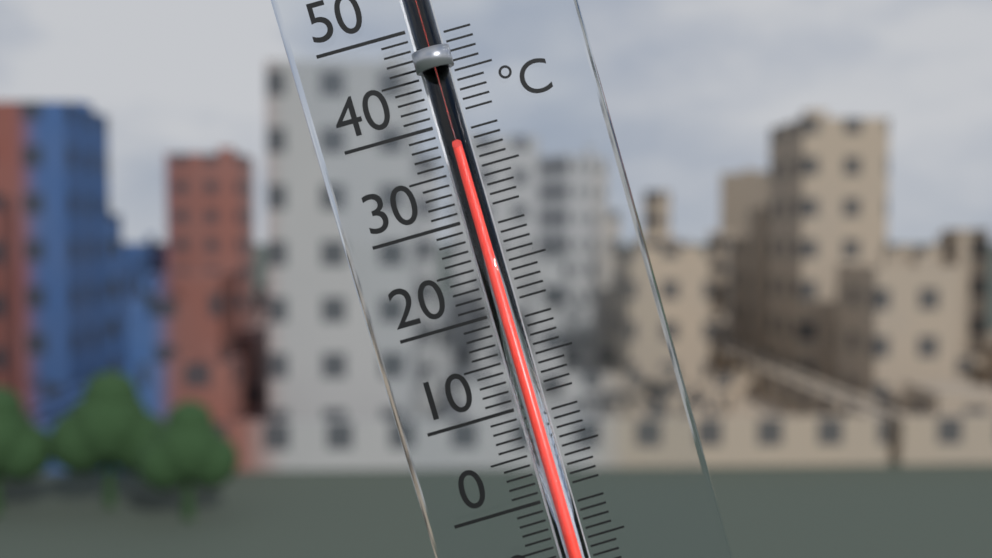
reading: 37 °C
